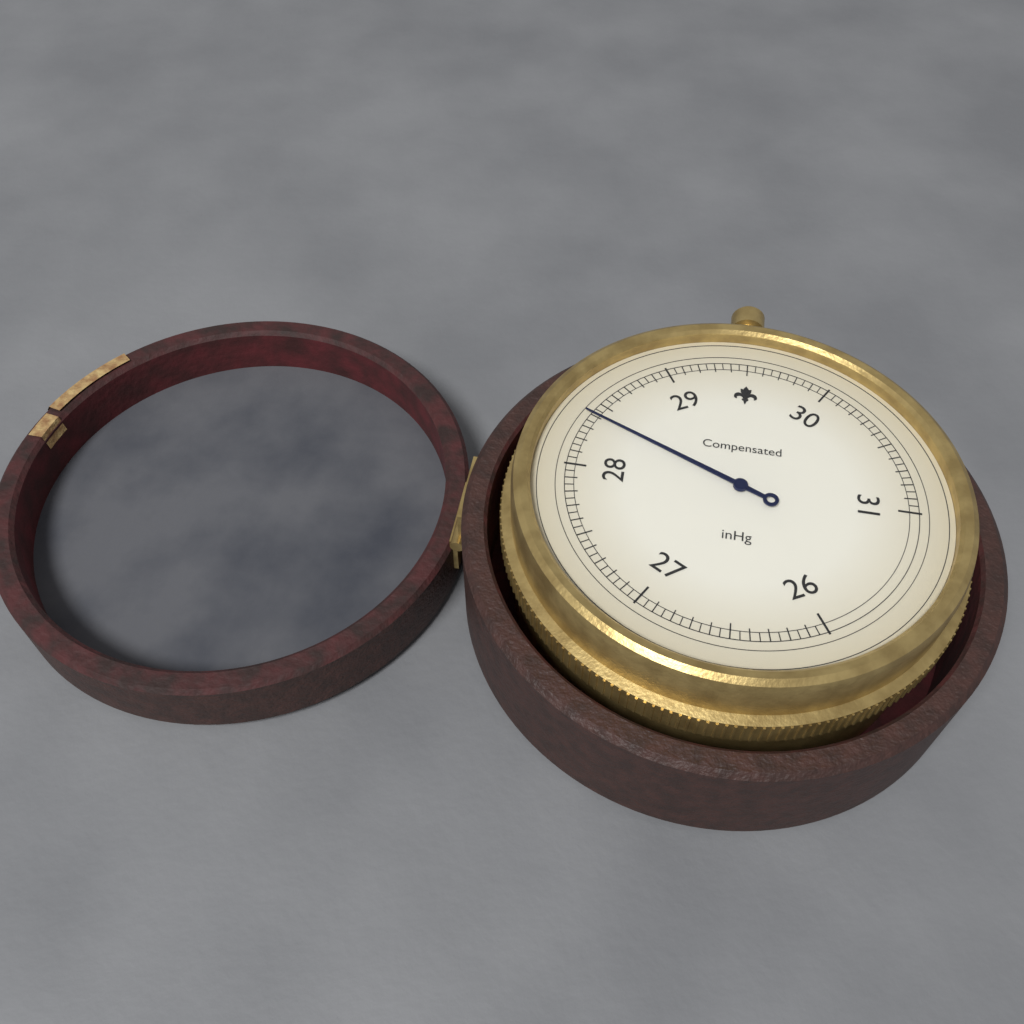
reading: 28.40 inHg
